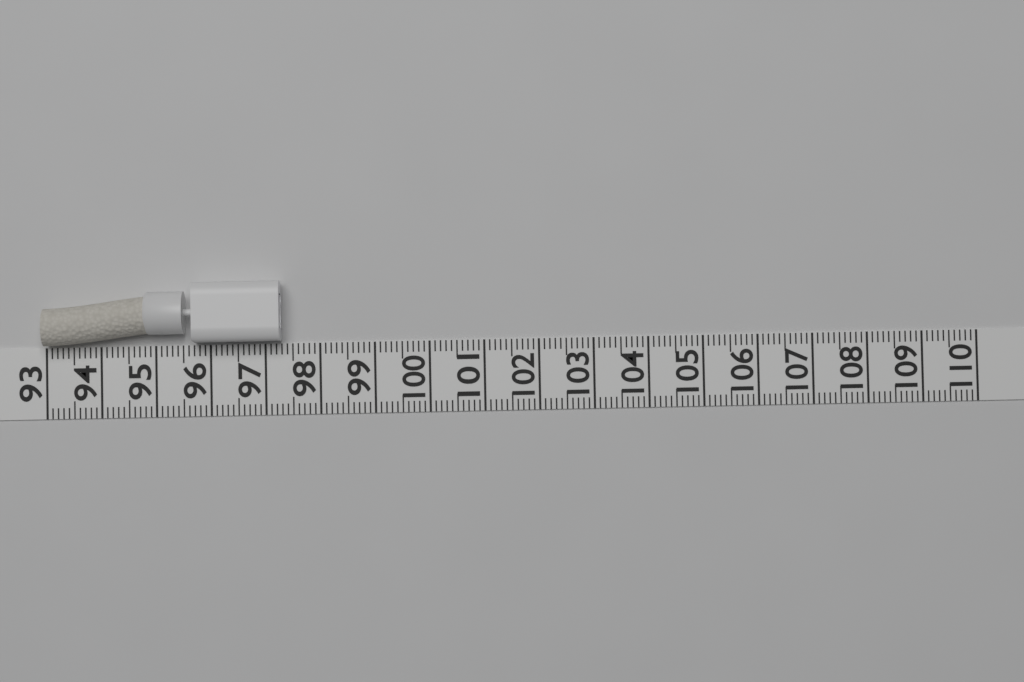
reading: 97.3 (no unit)
